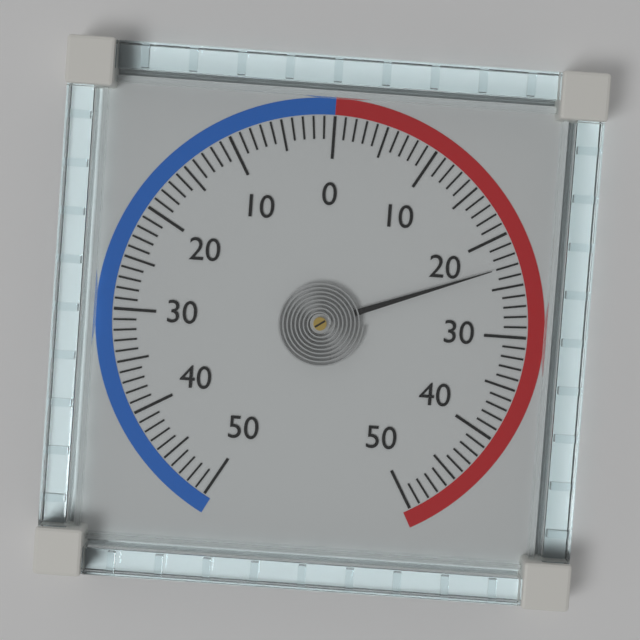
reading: 23 (no unit)
